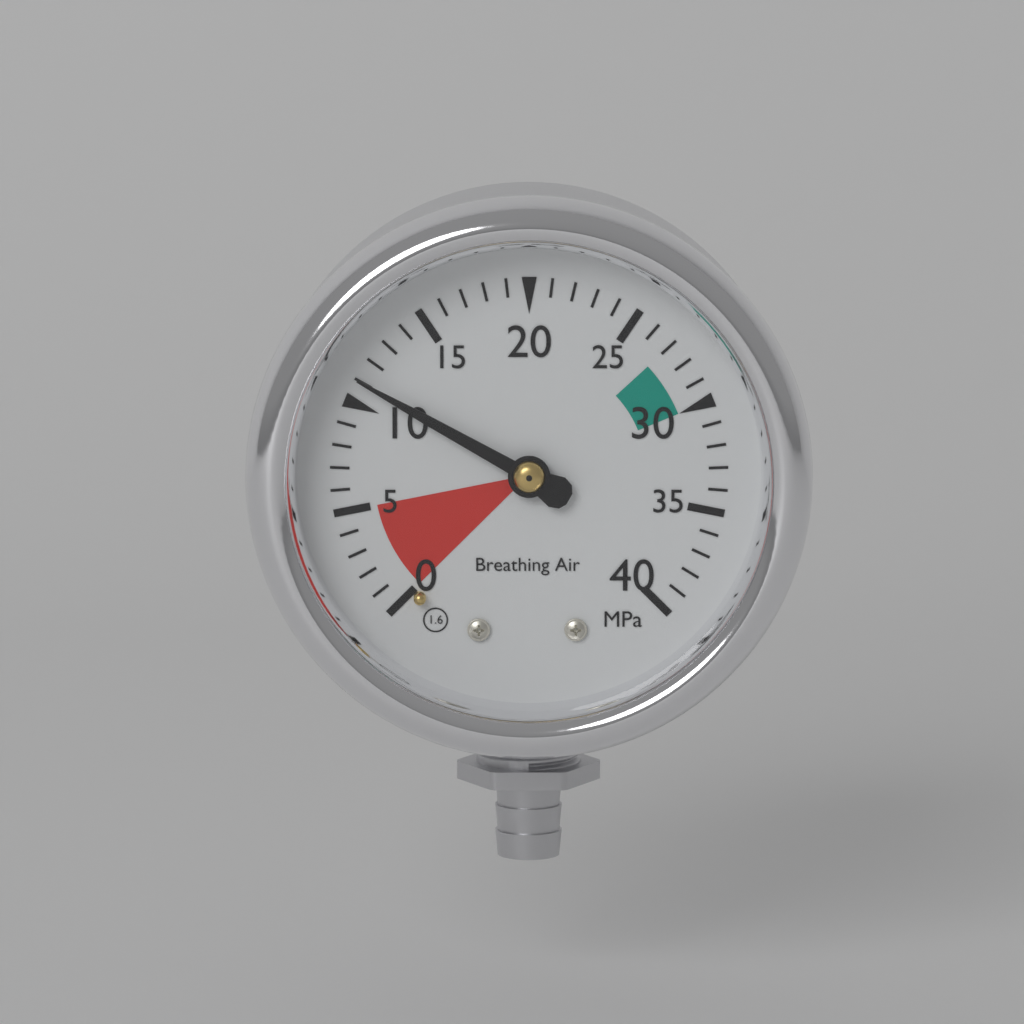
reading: 11 MPa
